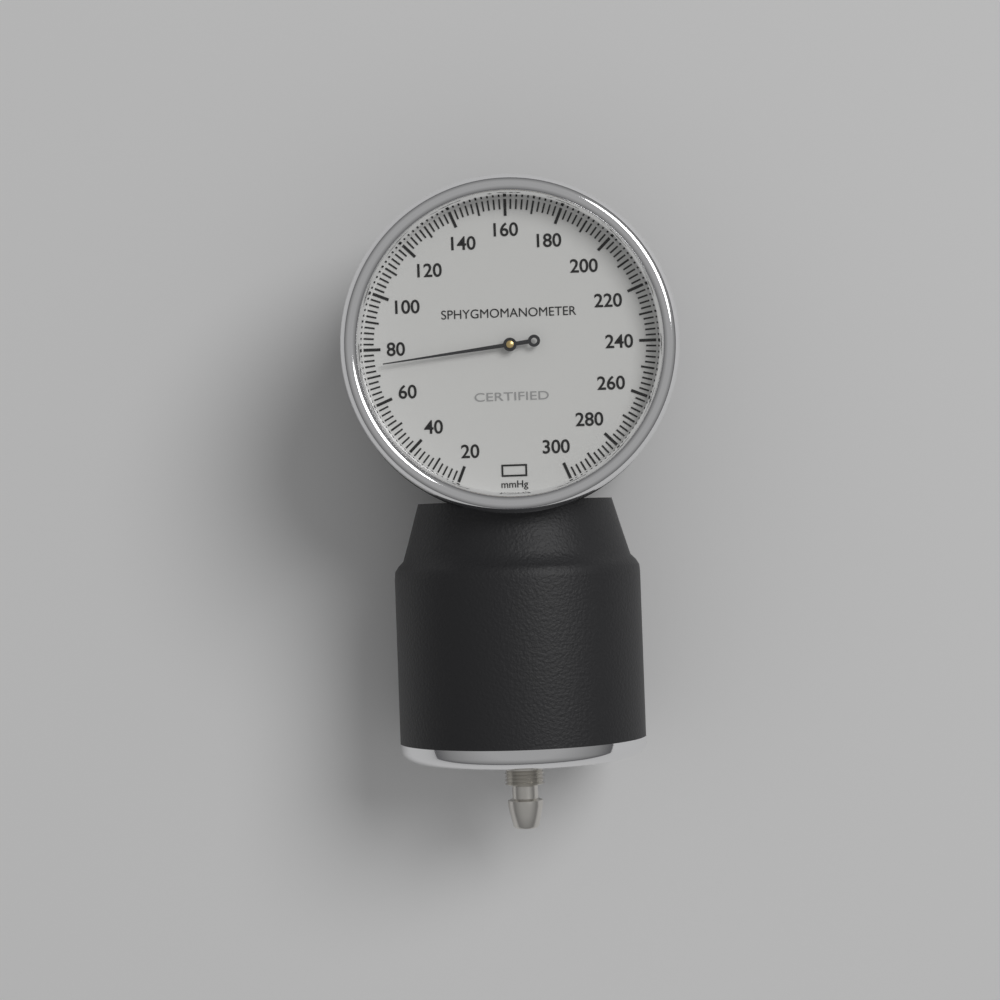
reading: 74 mmHg
